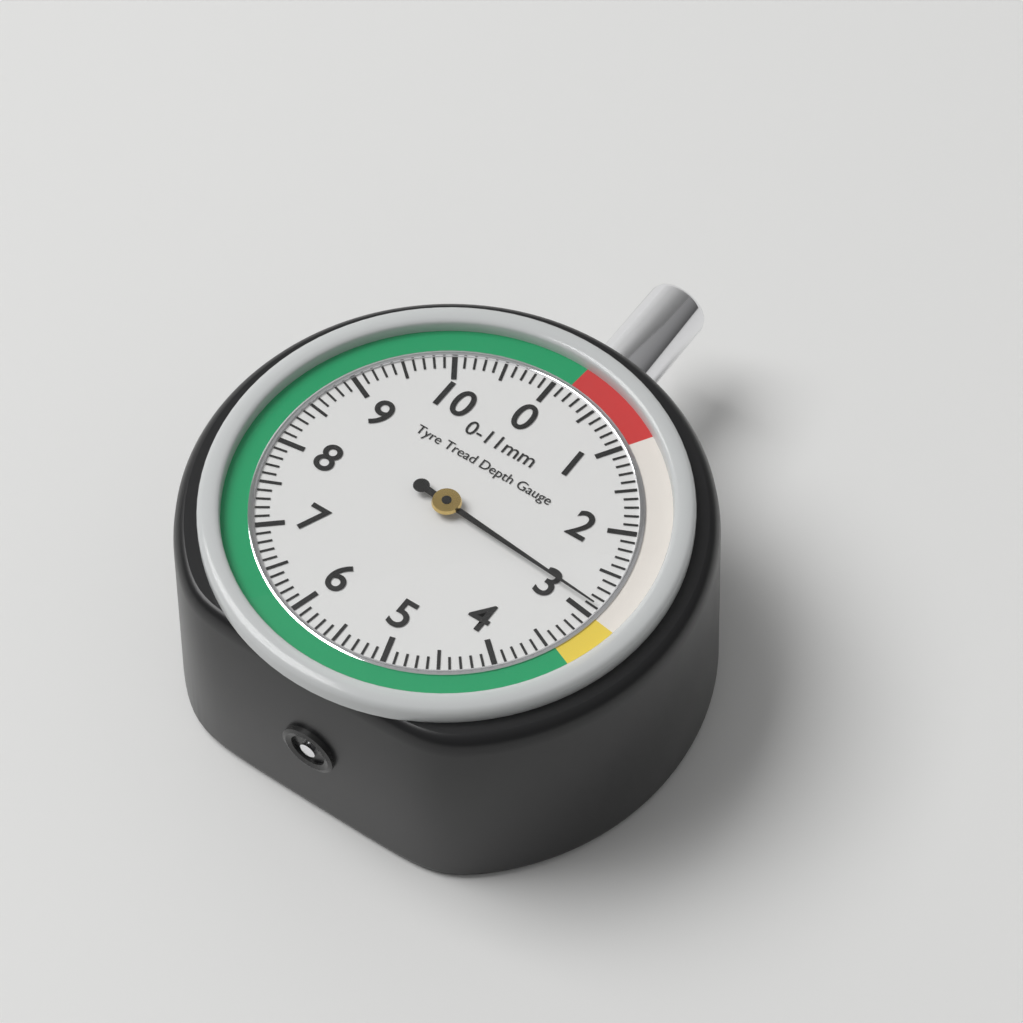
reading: 2.9 mm
